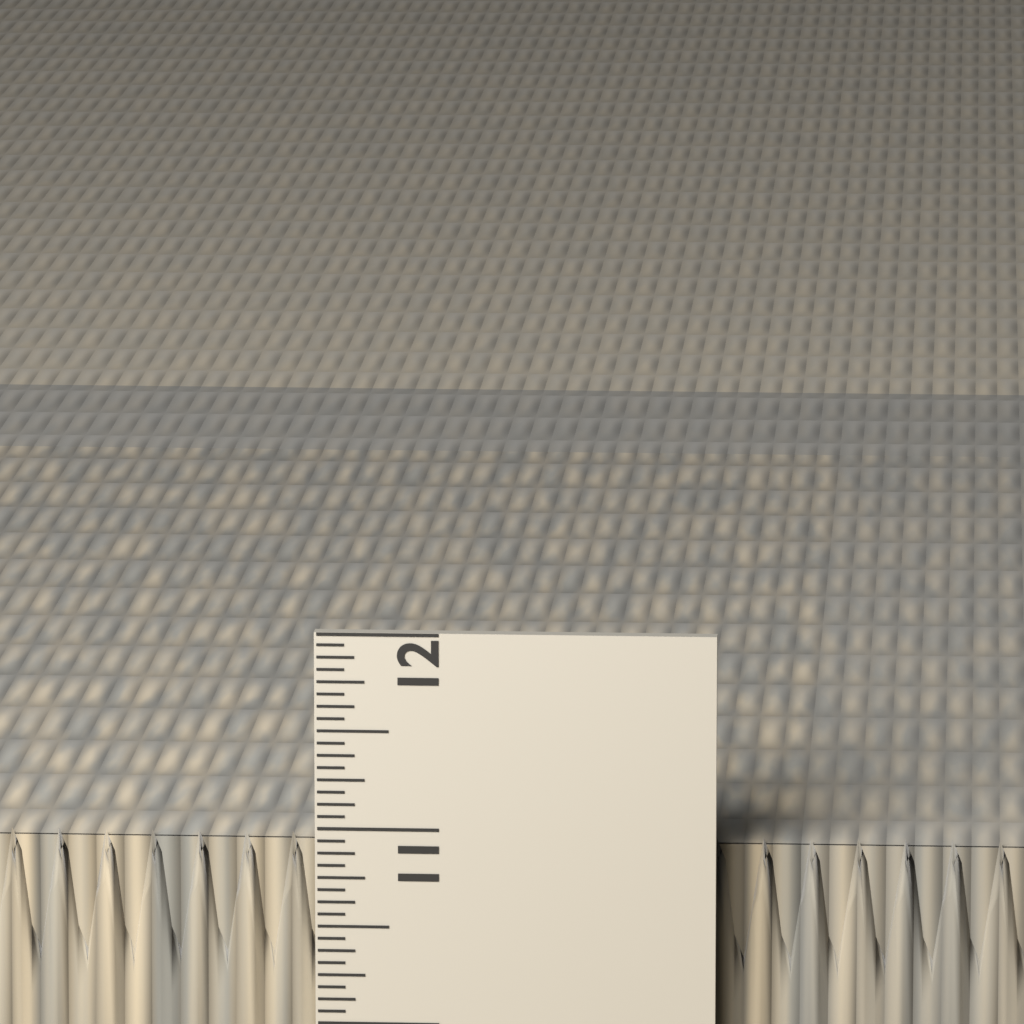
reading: 10.9375 in
